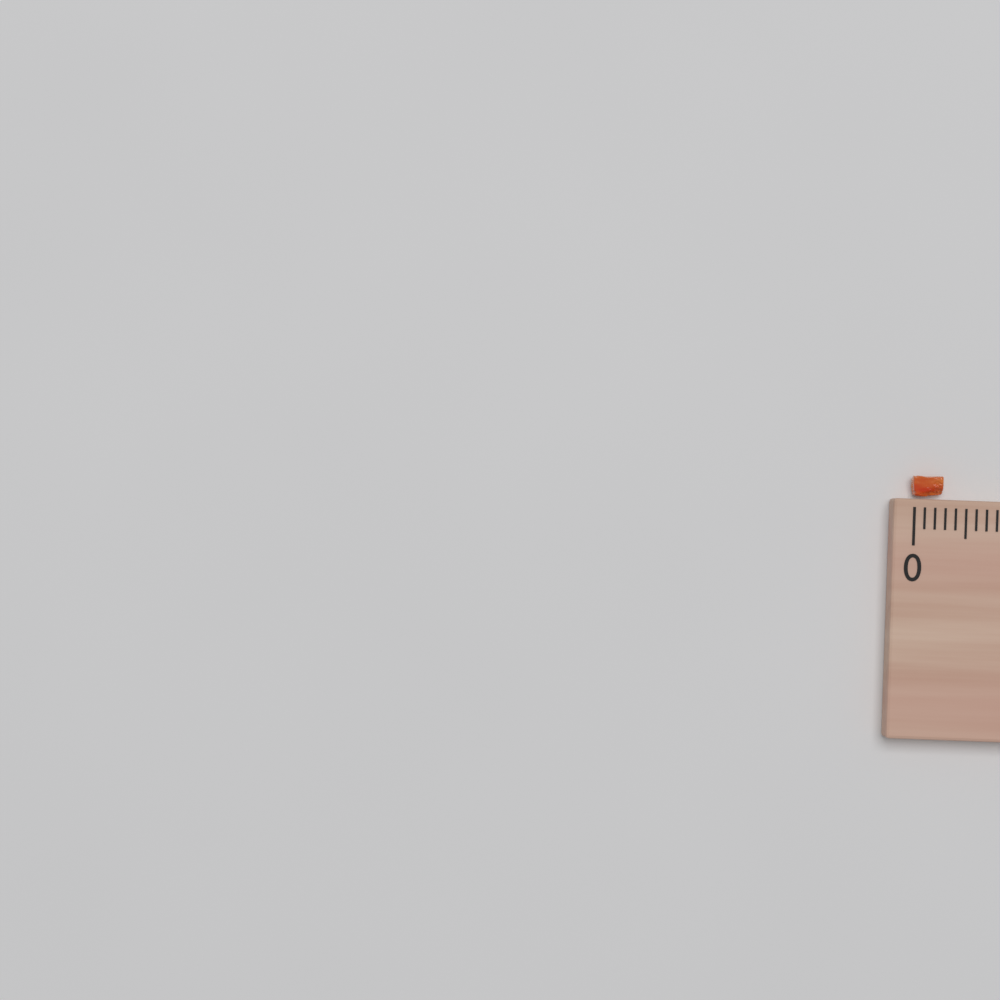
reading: 0.3 (no unit)
